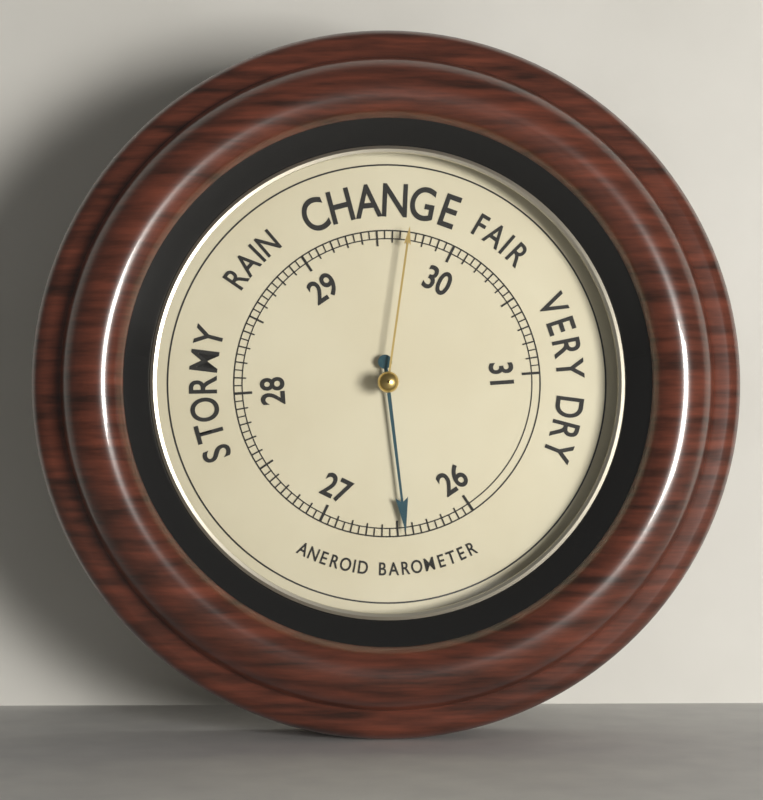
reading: 26.45 (no unit)
